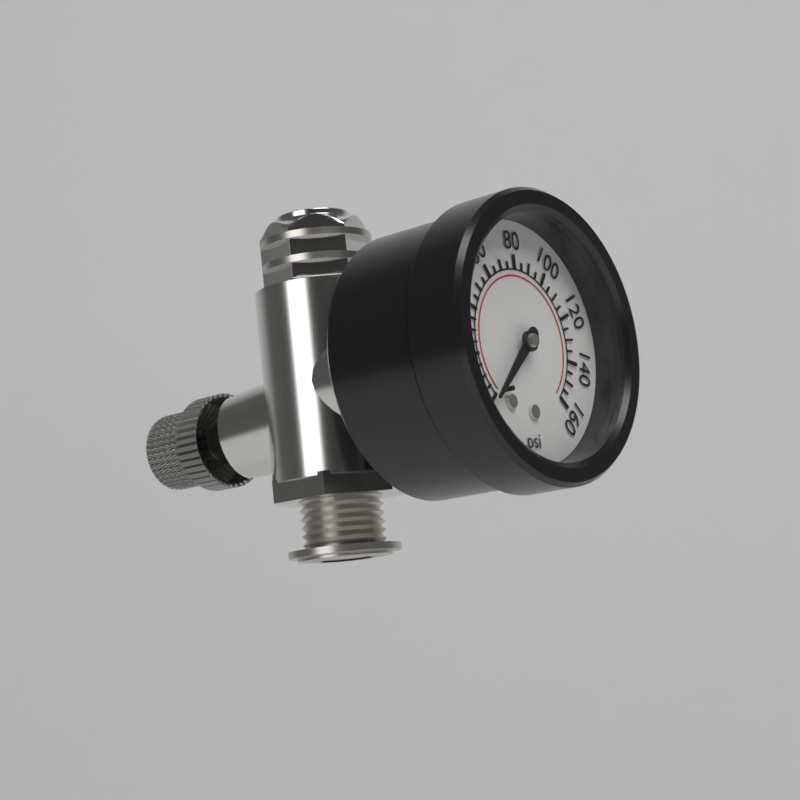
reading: 0 psi
